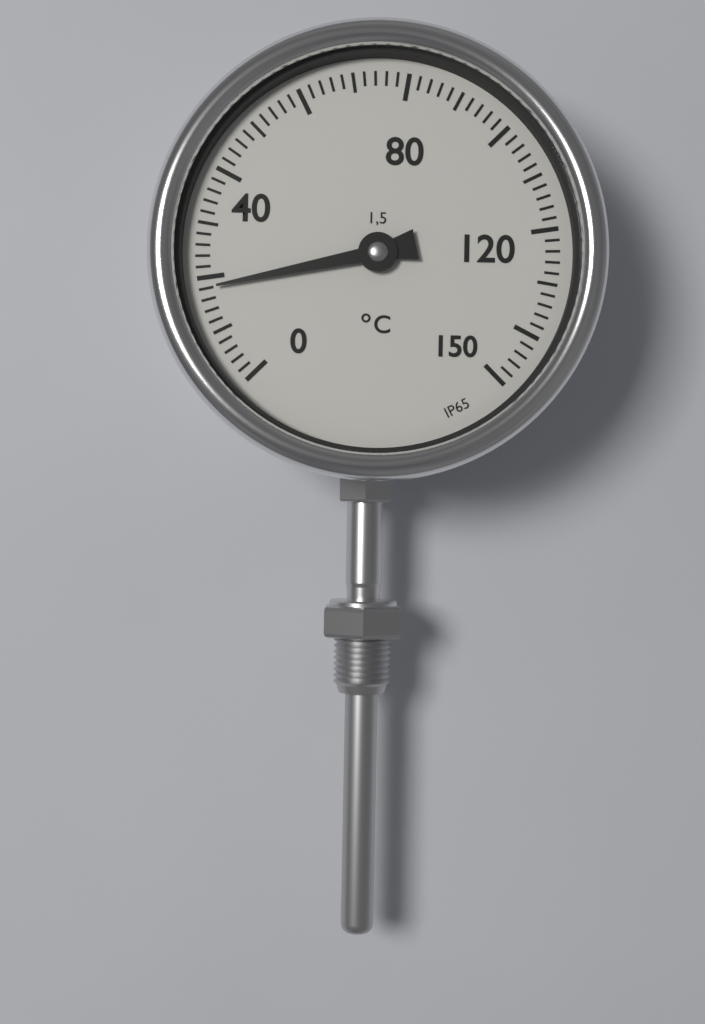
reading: 18 °C
